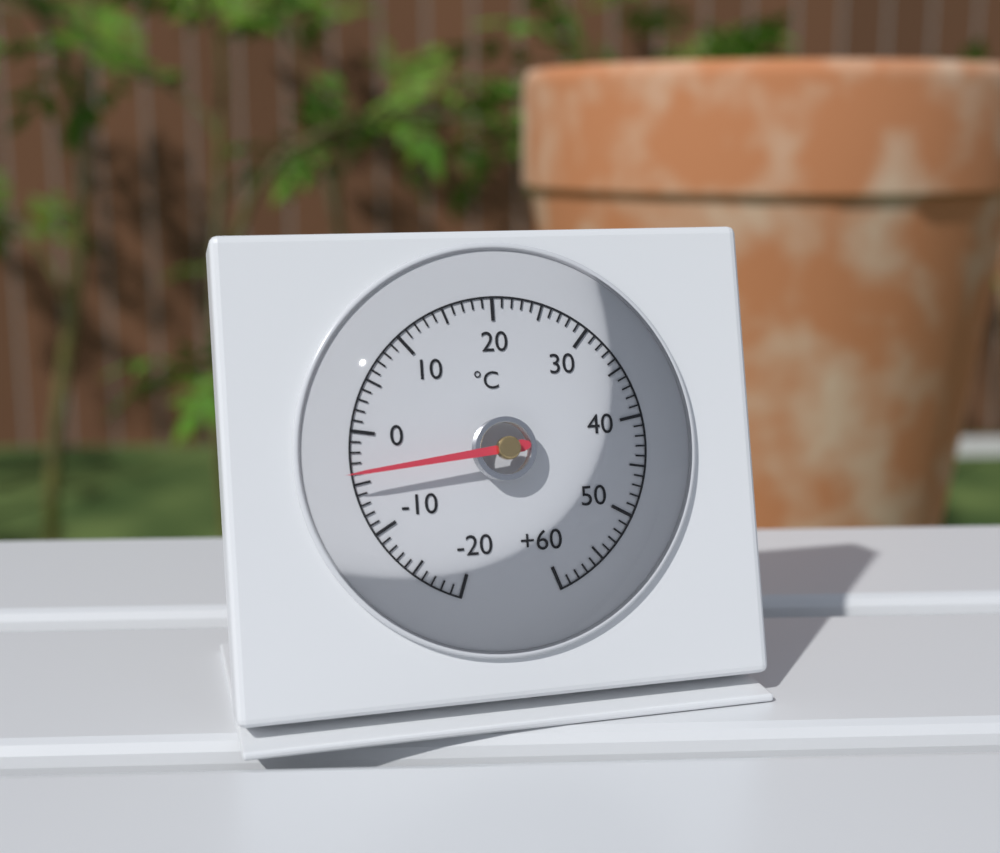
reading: -4 °C
